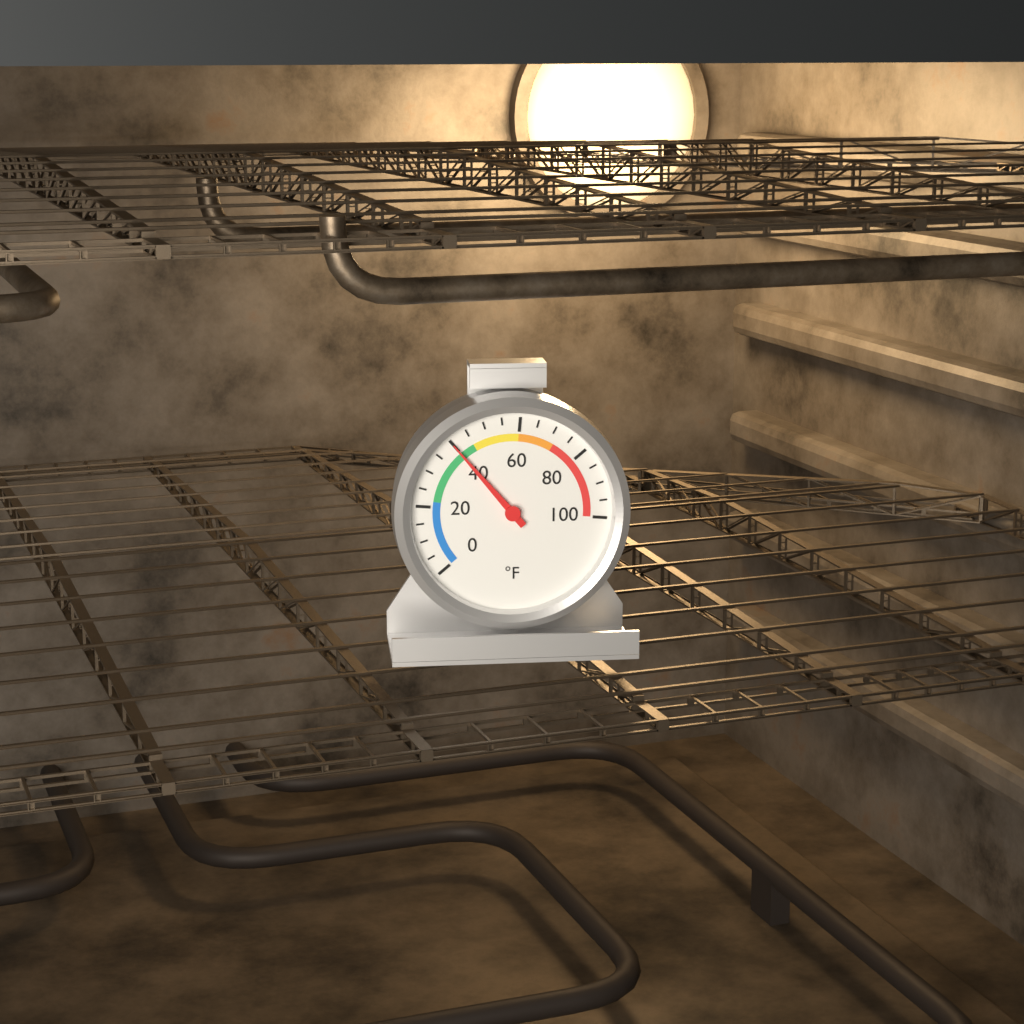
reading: 40 °F
